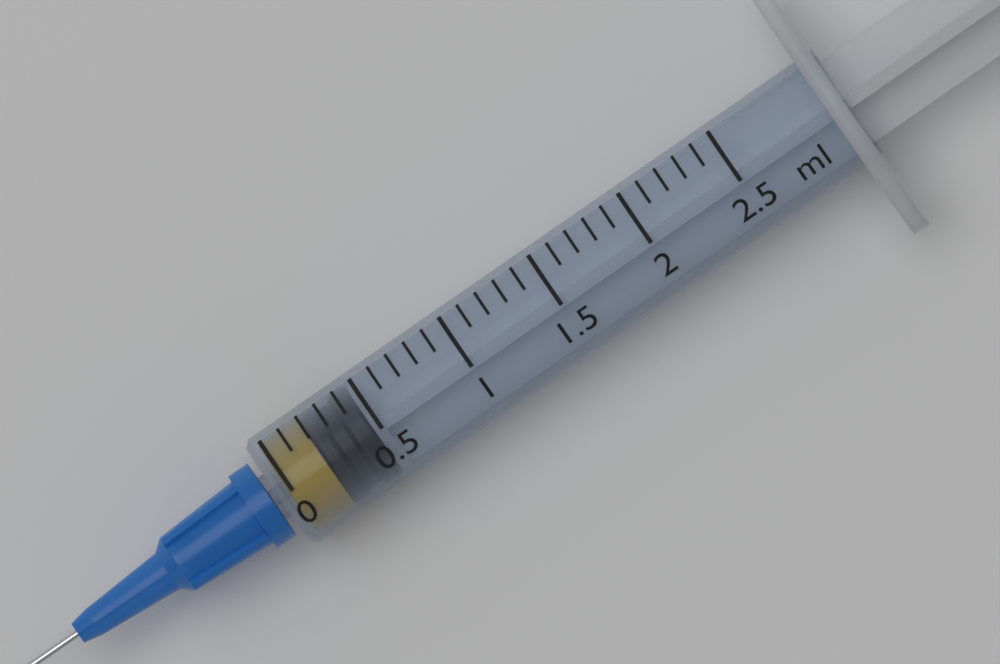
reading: 0.2 ml
